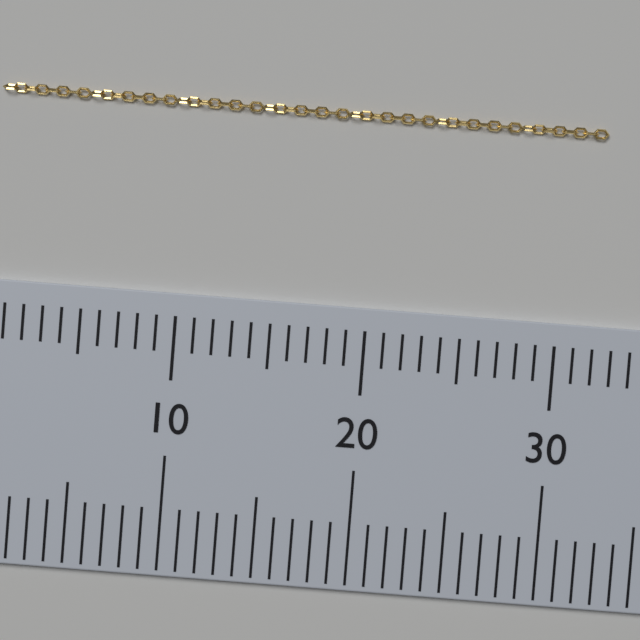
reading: 32 (no unit)
